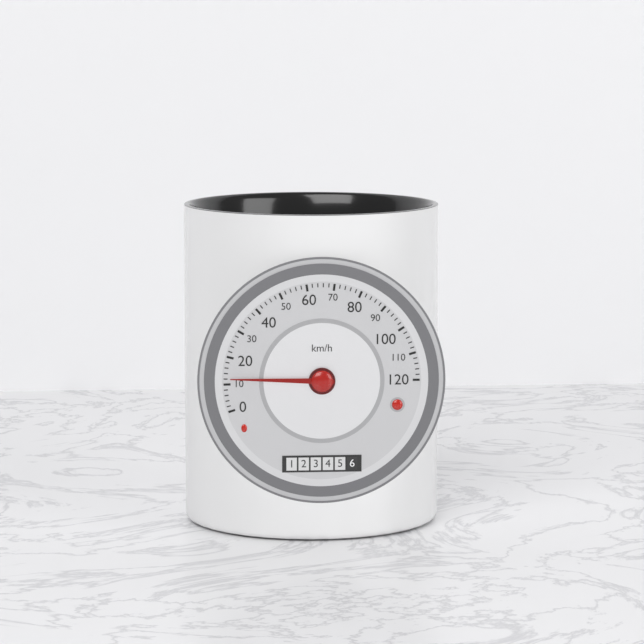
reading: 12 km/h
